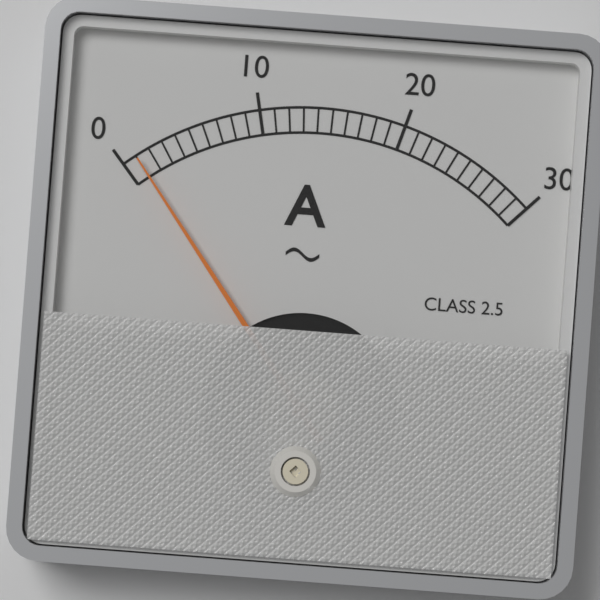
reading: 1 A
